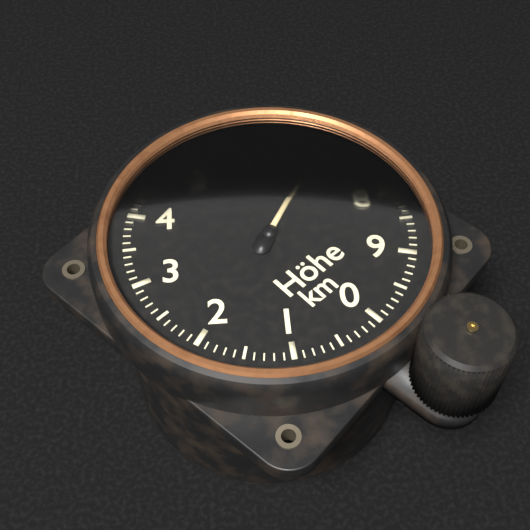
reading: 6.9 km
